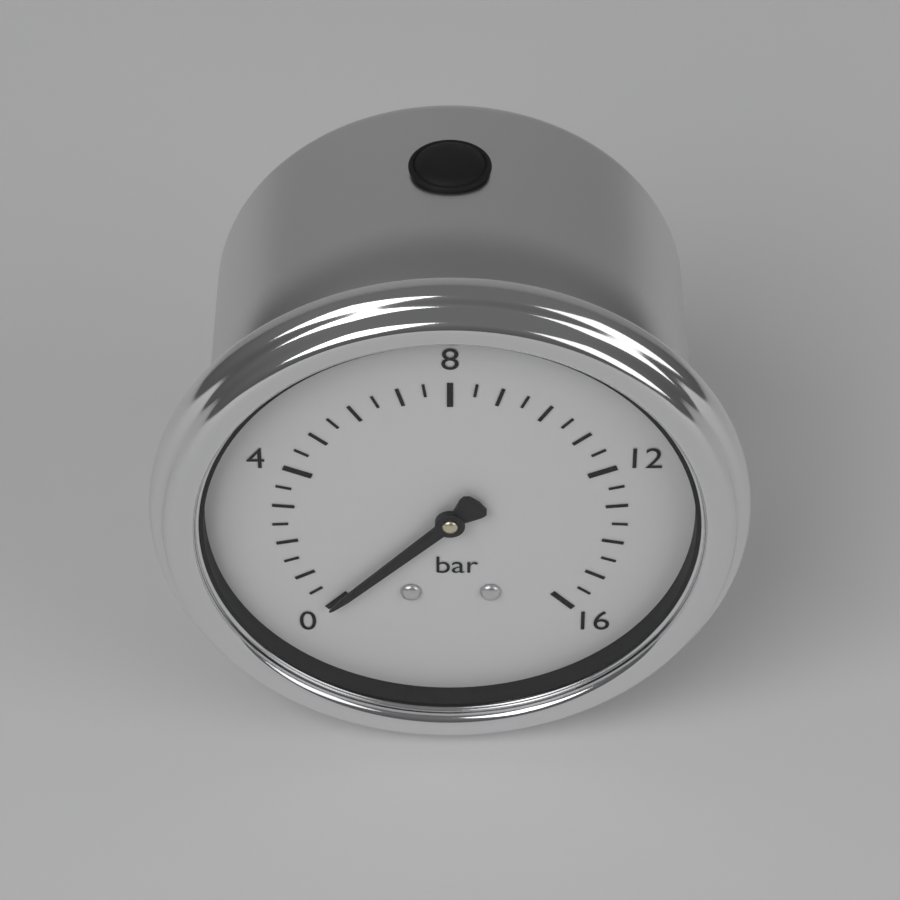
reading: 0.0 bar
